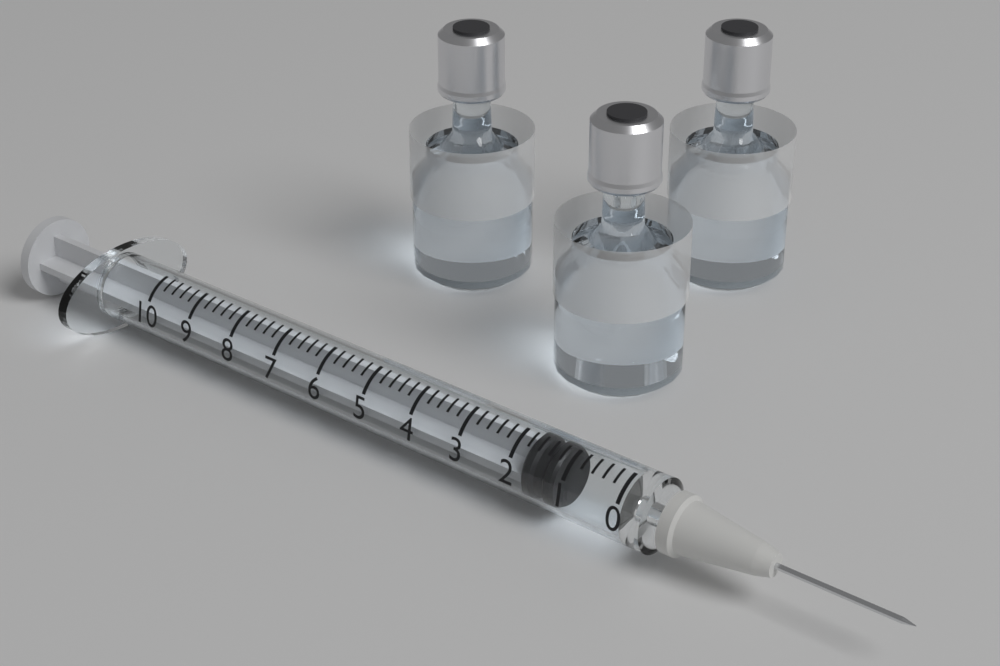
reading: 1.2 (no unit)
